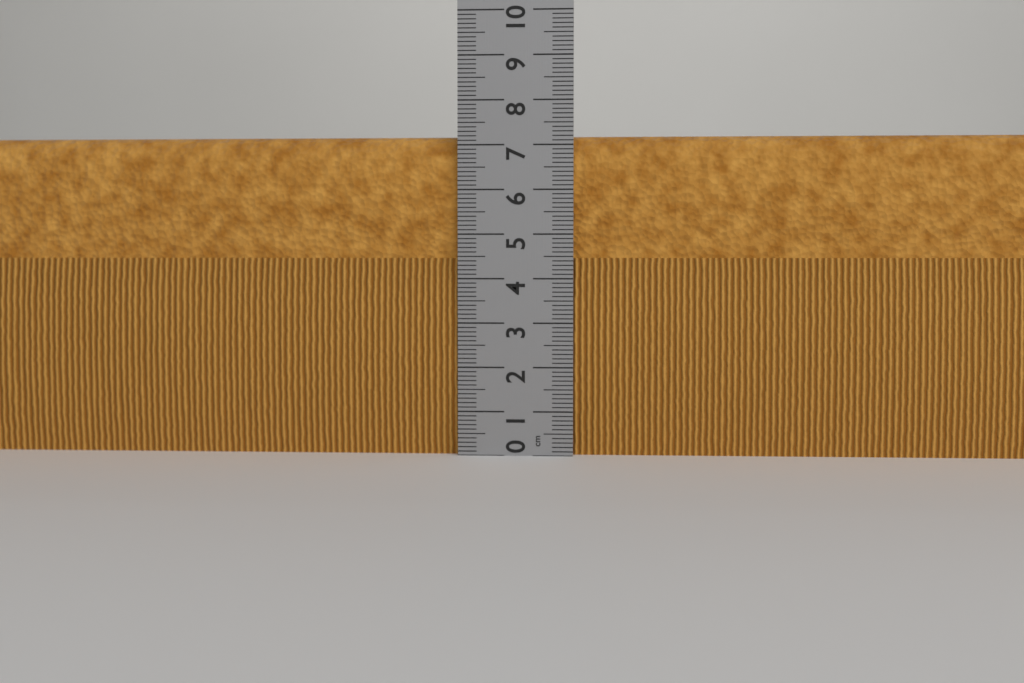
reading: 7.2 cm
